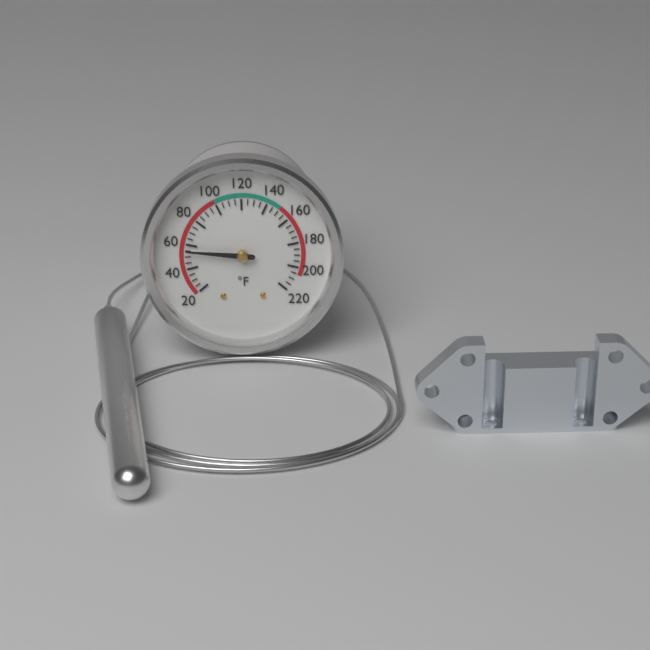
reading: 55 °F
